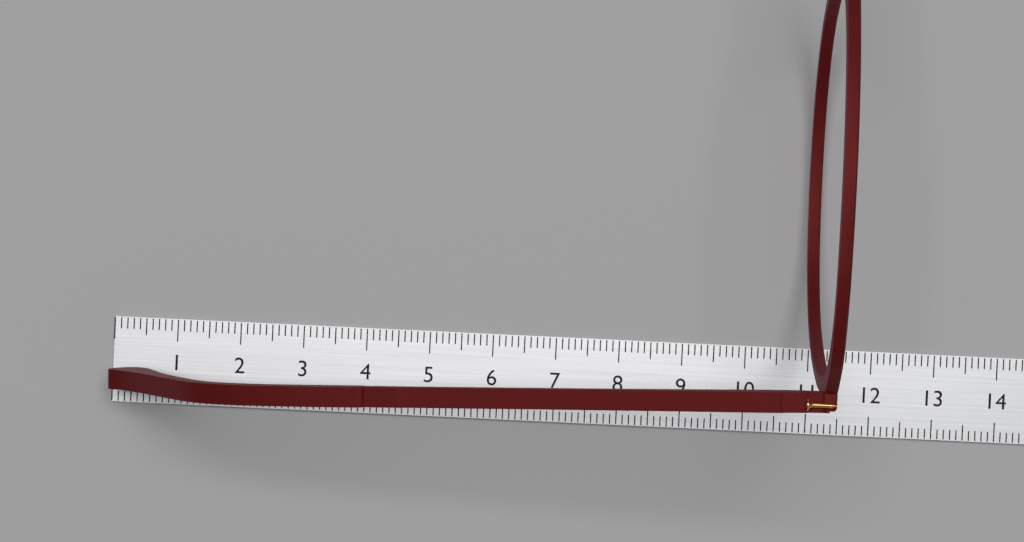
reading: 11.1 cm
